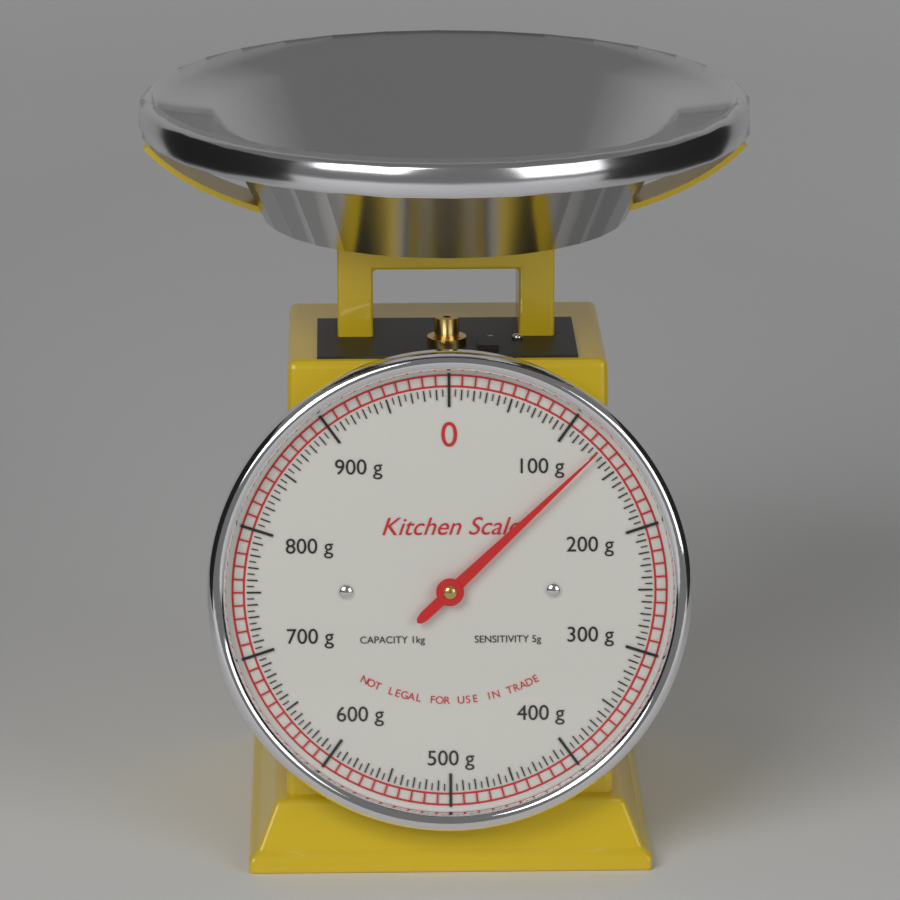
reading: 130 g
